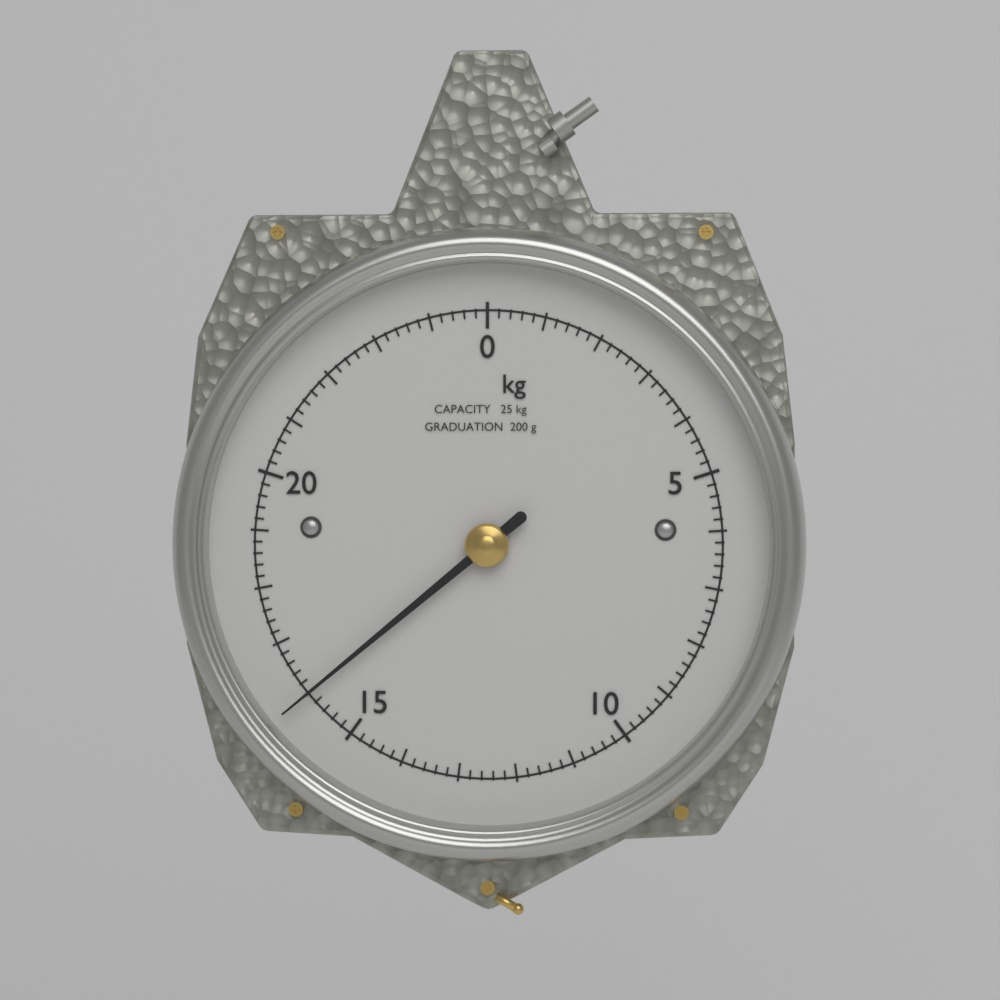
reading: 16.0 kg
